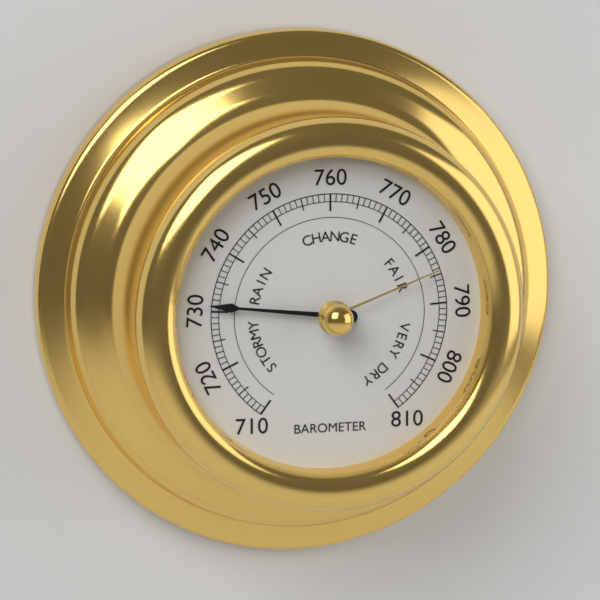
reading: 731 (no unit)
